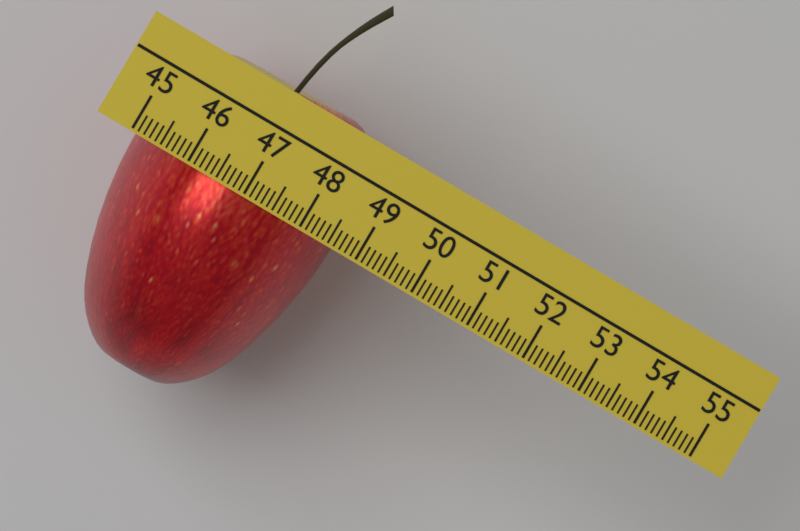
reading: 48.6 (no unit)
